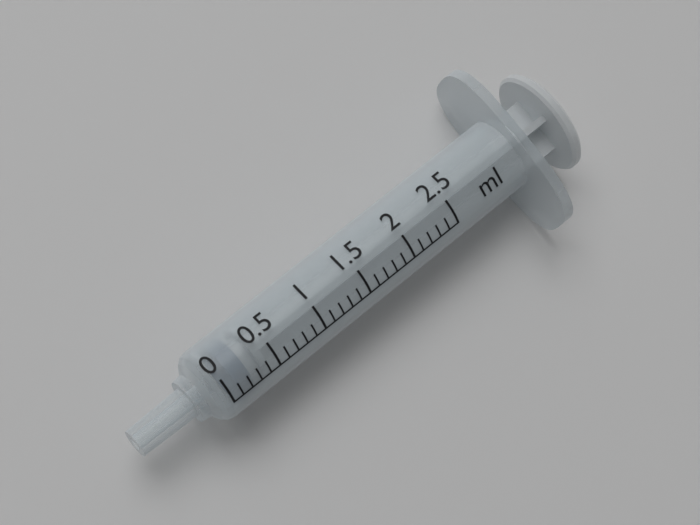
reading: 0.1 ml
